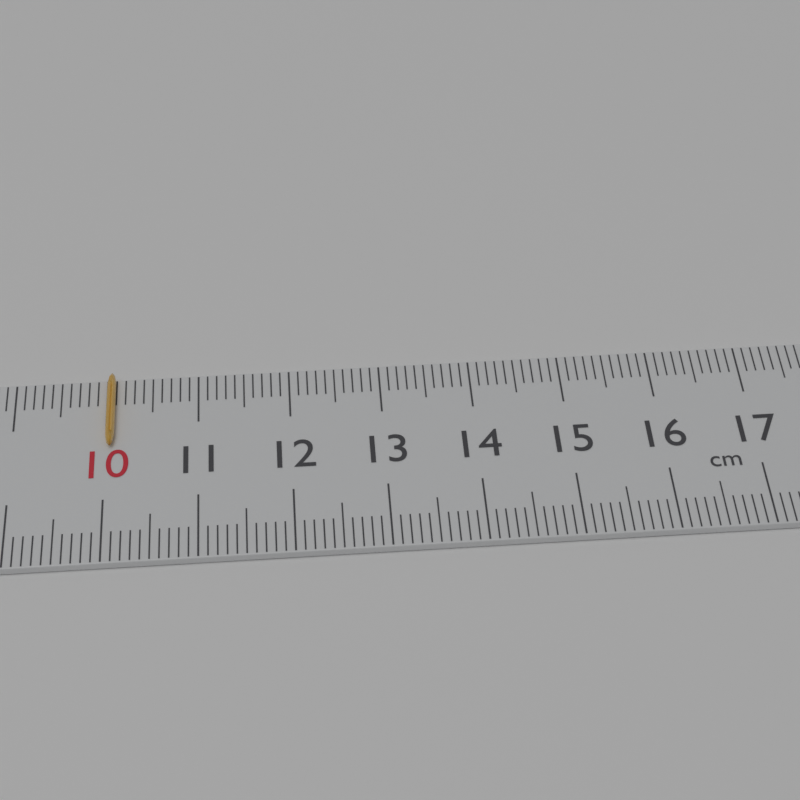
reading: 10.1 cm
